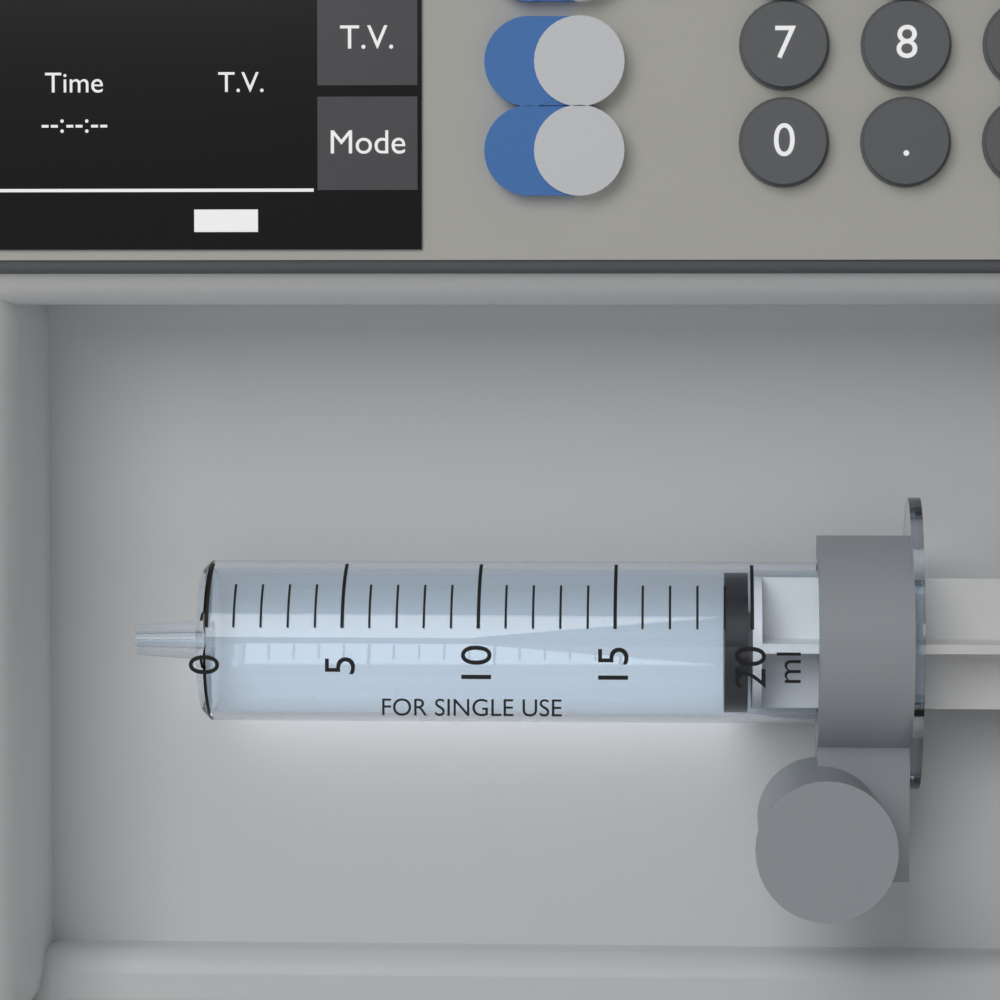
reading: 19 ml
